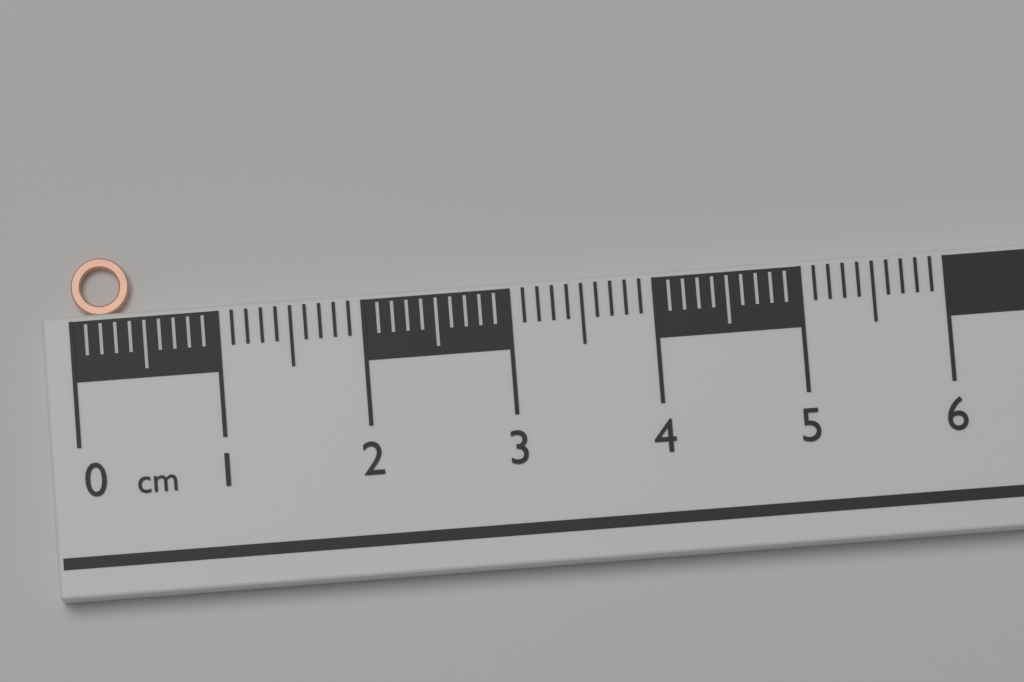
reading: 0.4 cm
